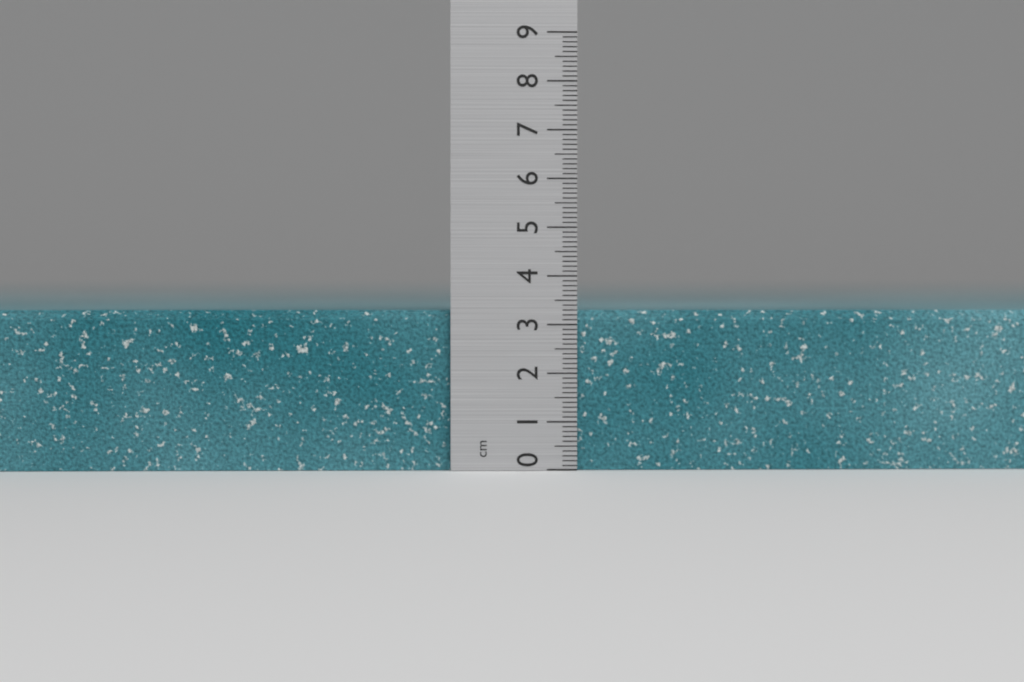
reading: 3.3 cm
